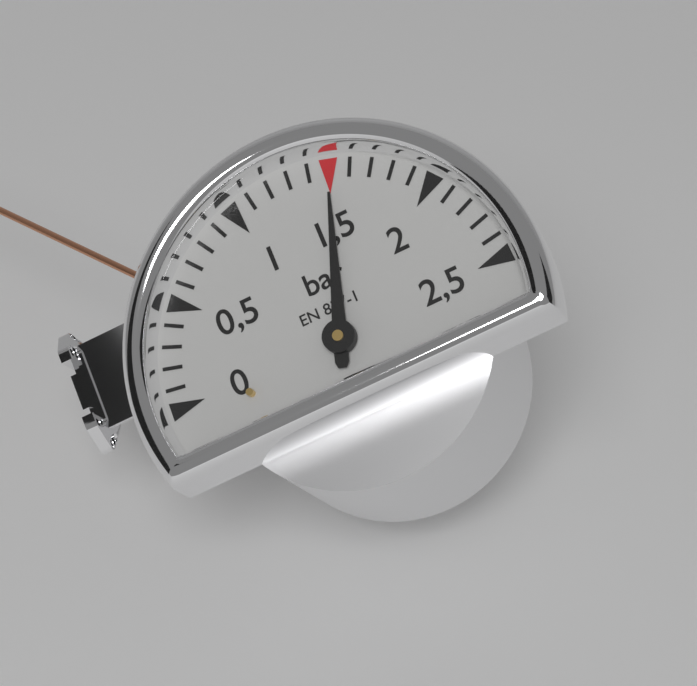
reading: 1.5 bar
